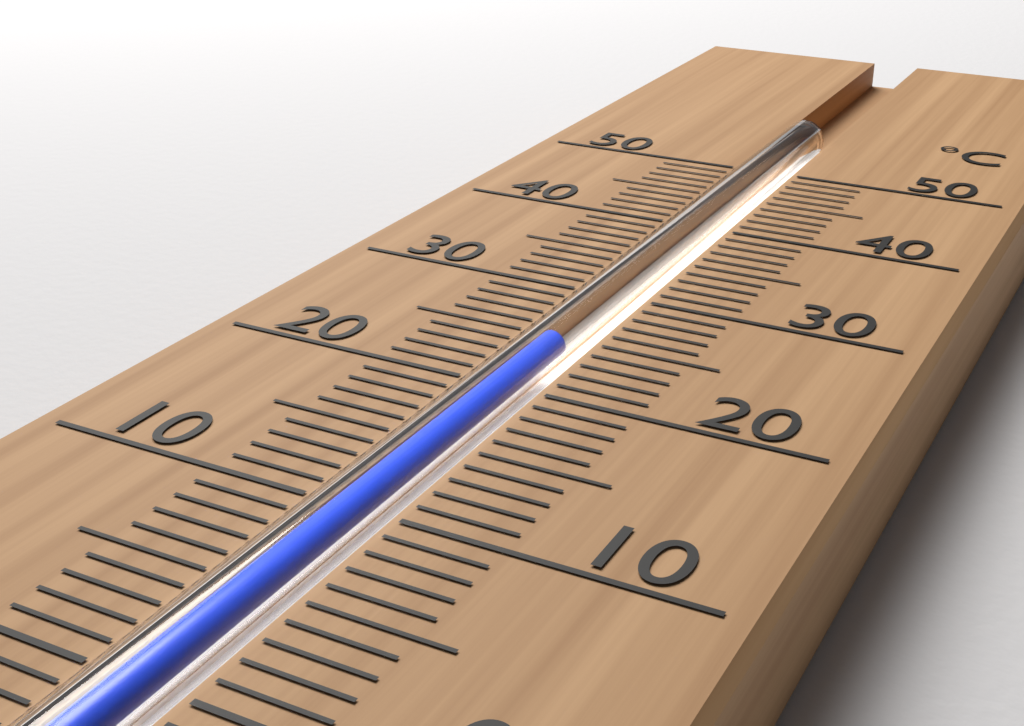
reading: 24 °C
